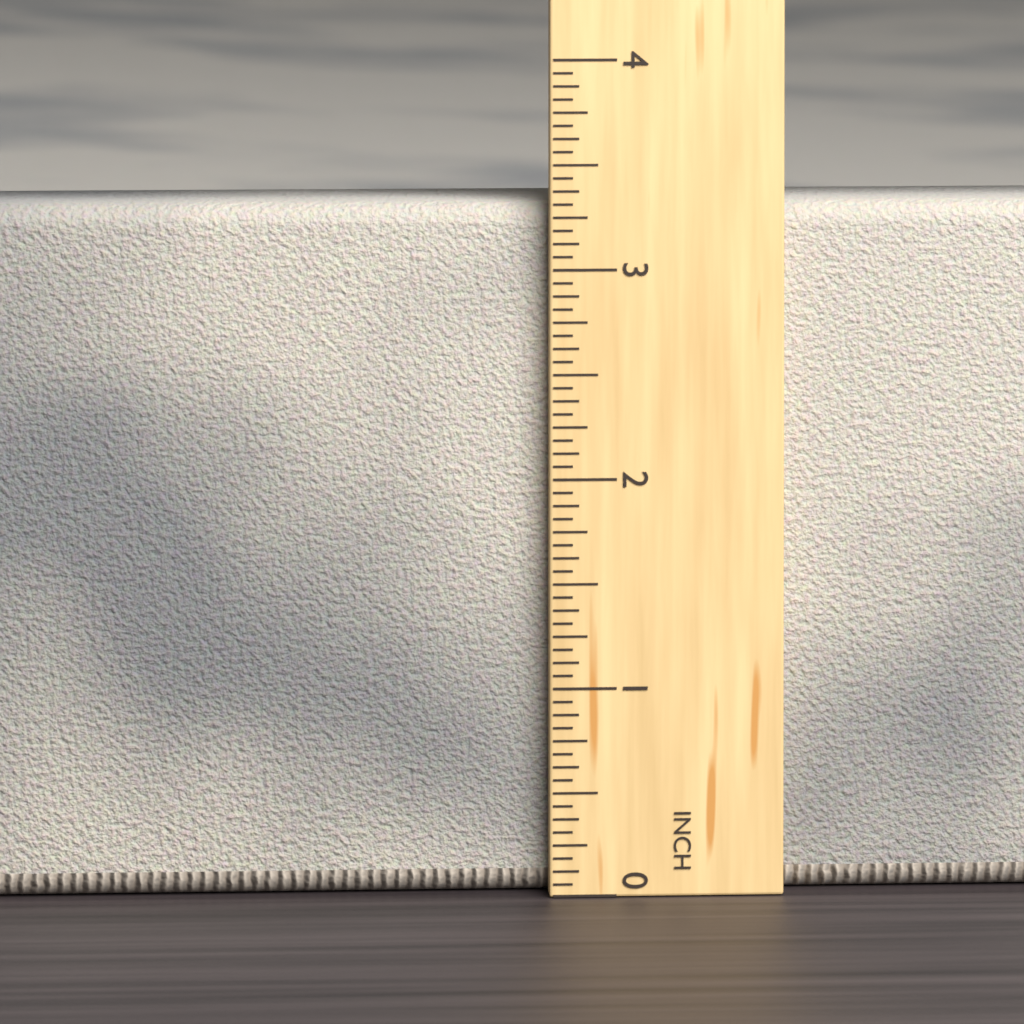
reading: 3.3125 in
